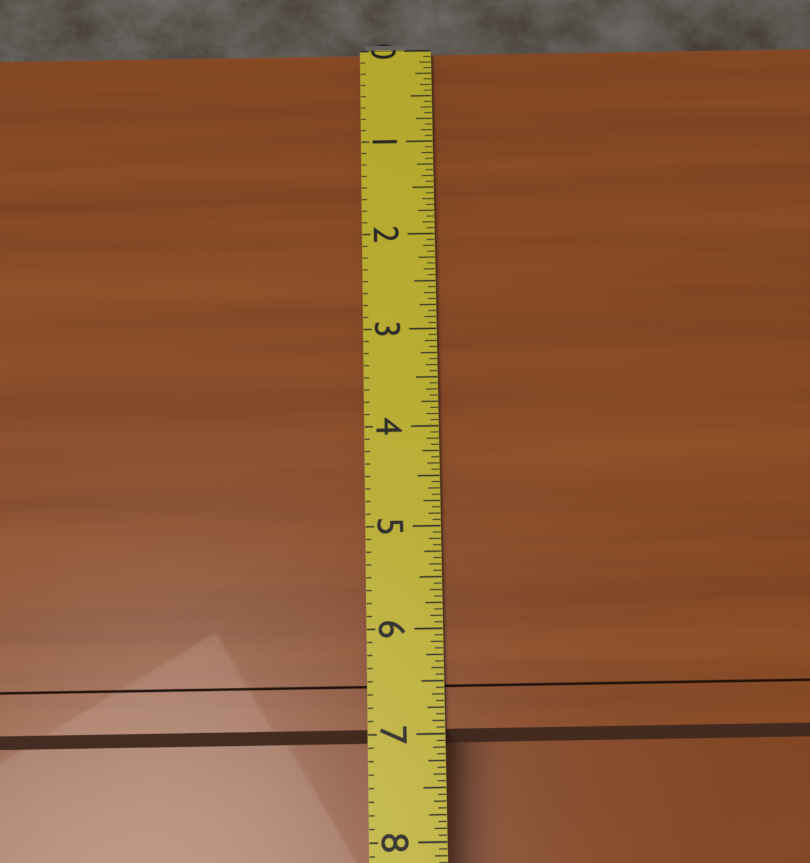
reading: 7.1250 (no unit)
